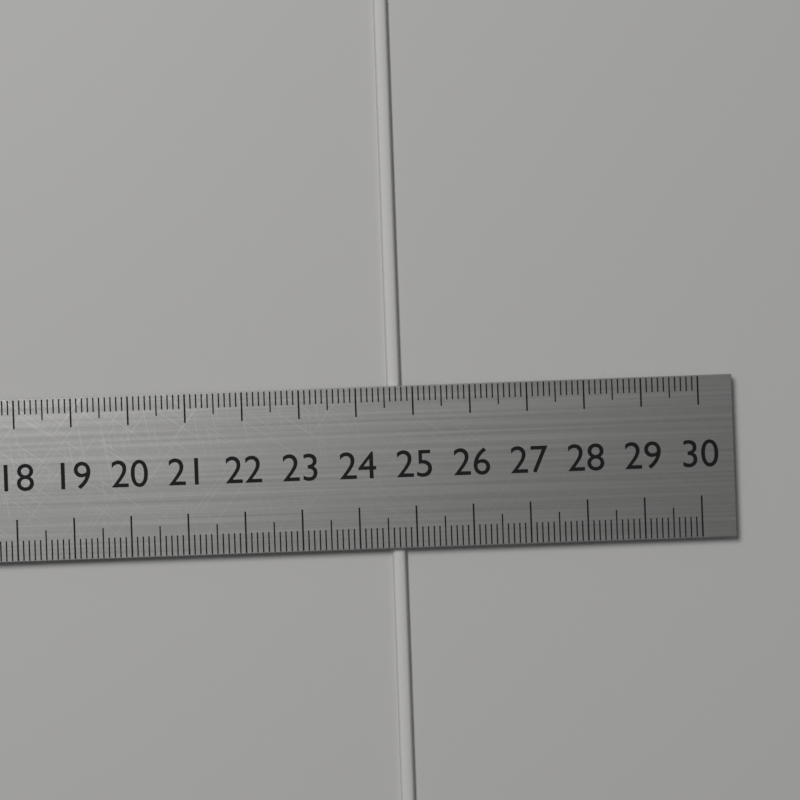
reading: 24.8 cm
